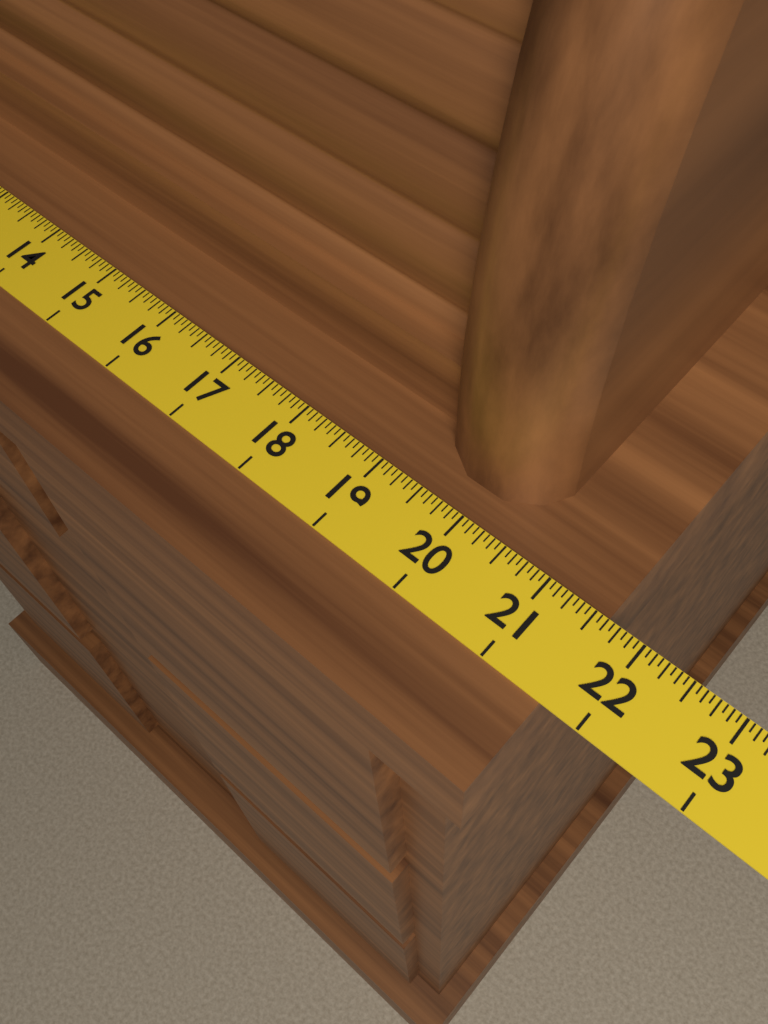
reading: 21.6250 (no unit)
